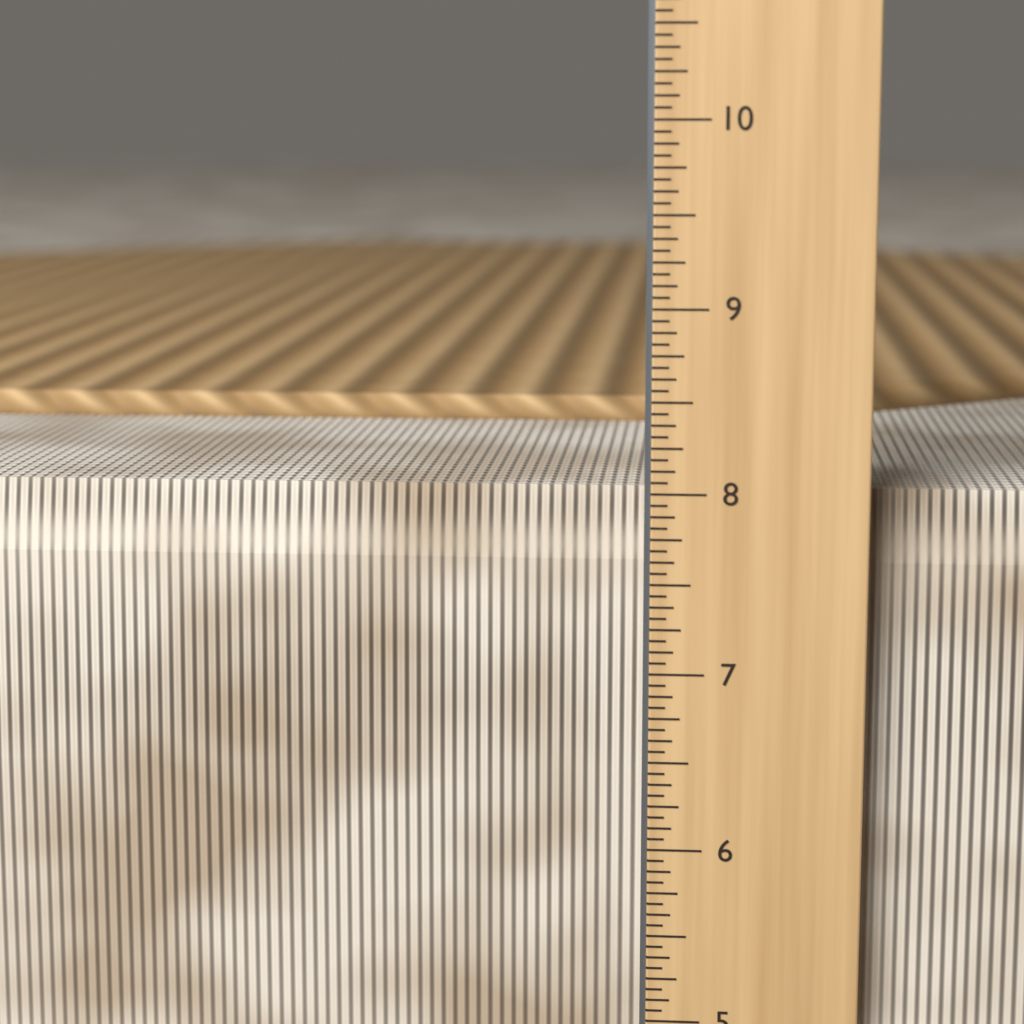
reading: 8.0000 in
